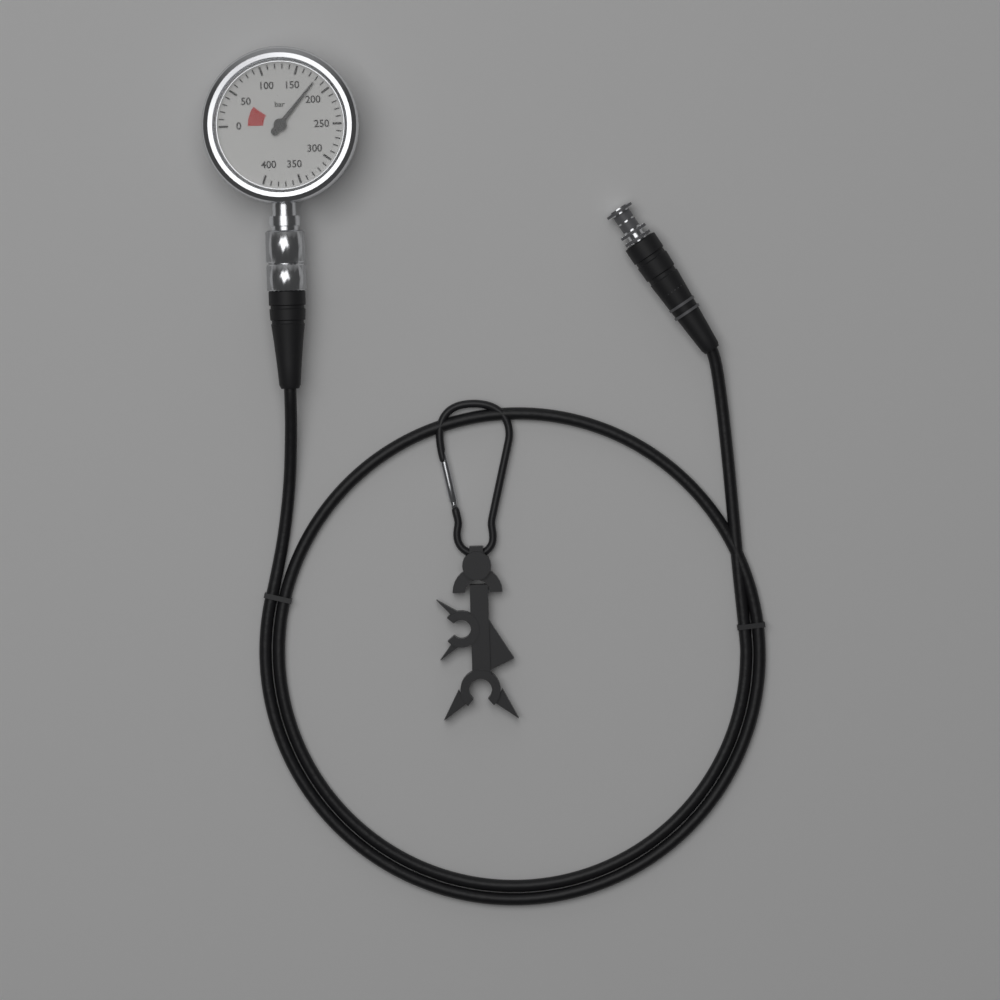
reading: 180 bar
